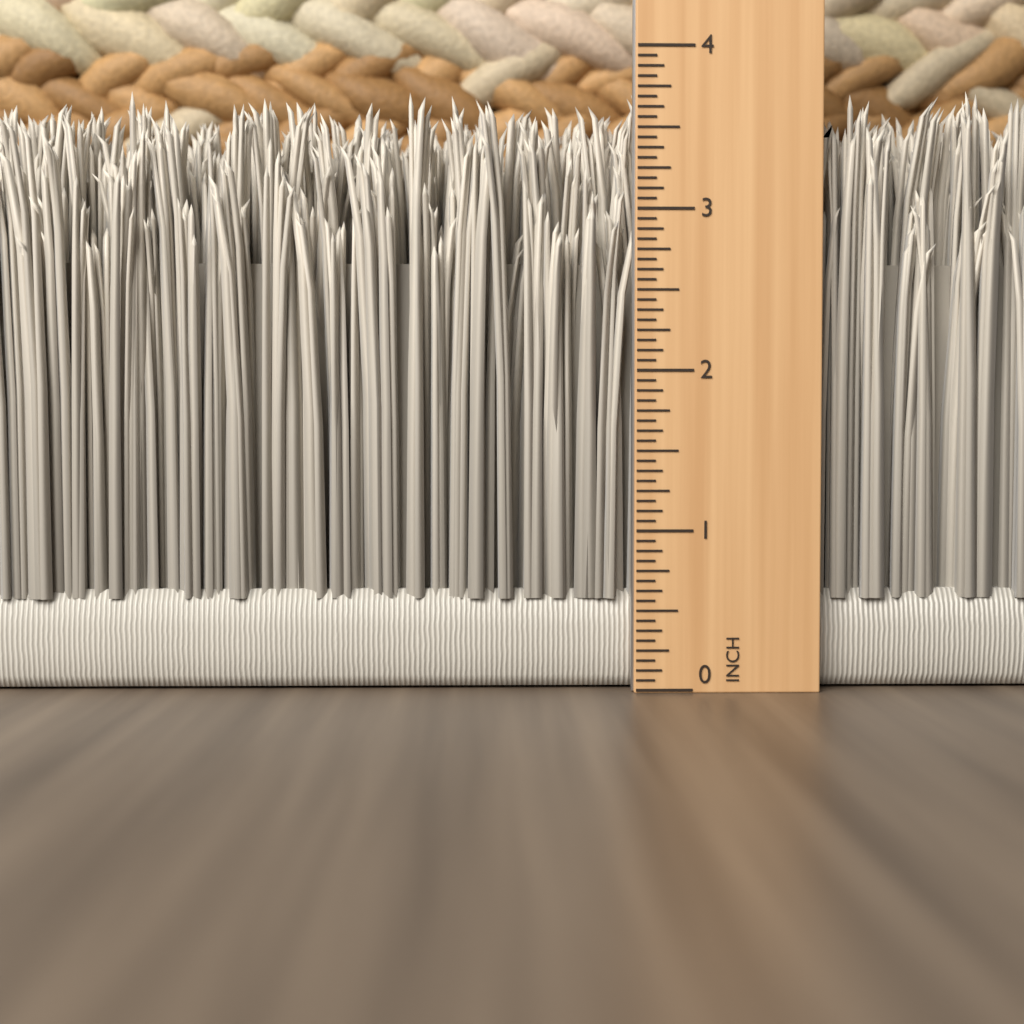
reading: 3.7500 in
